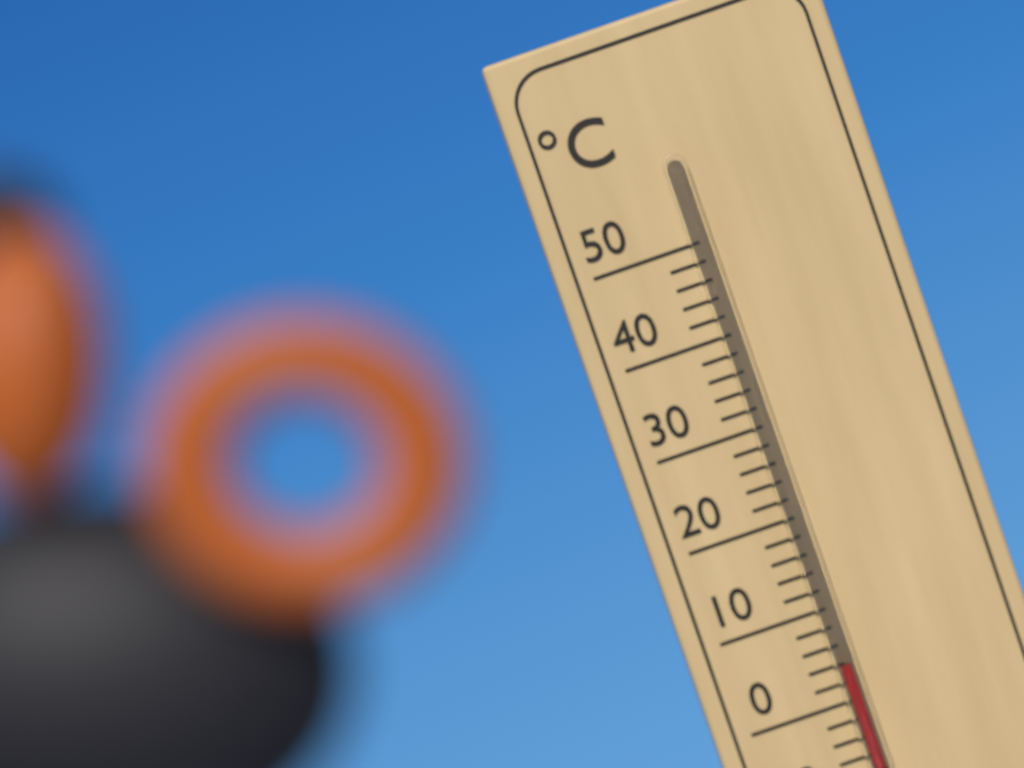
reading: 4 °C
